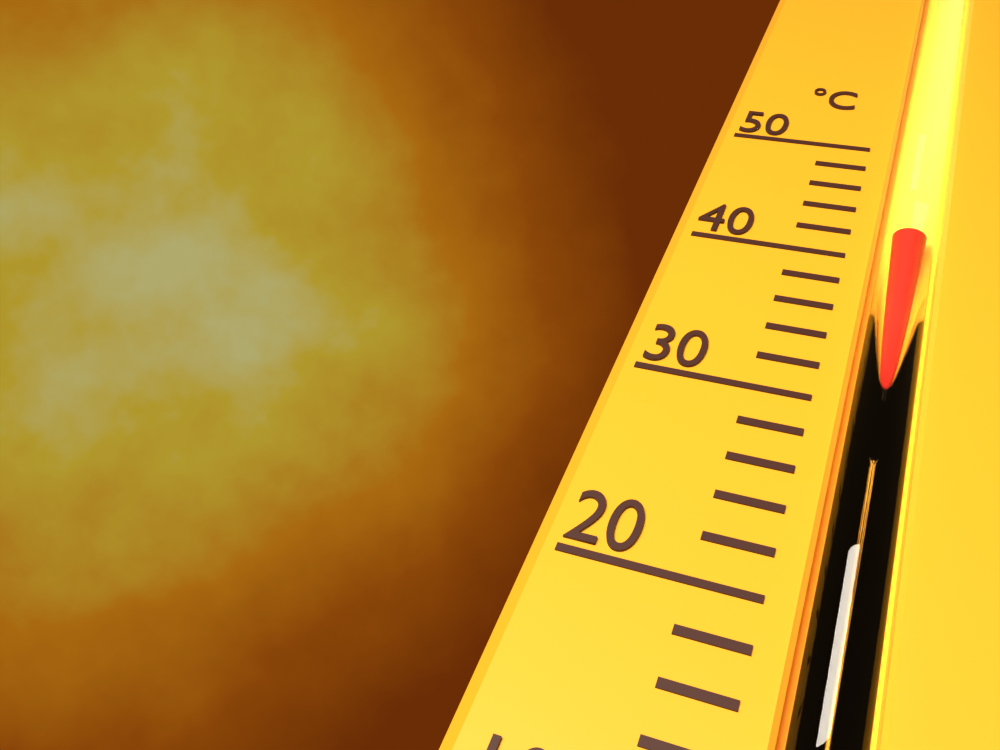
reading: 42 °C
